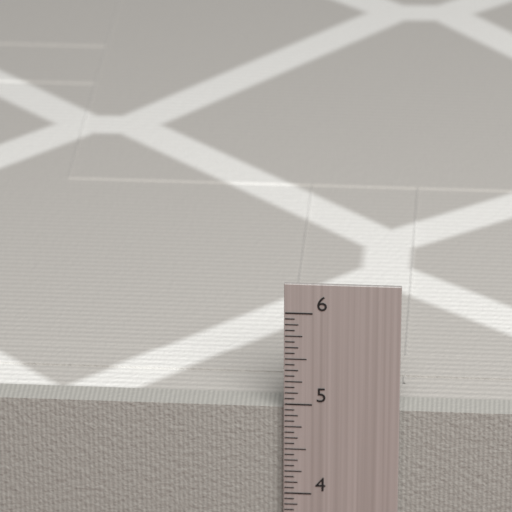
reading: 4.9375 in
